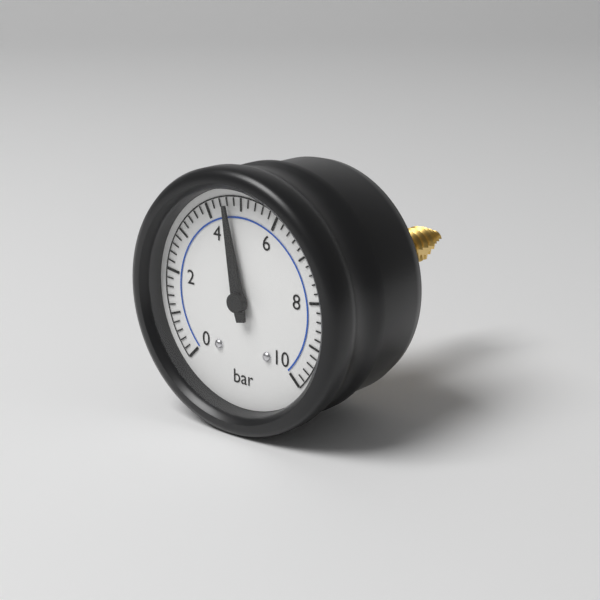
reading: 4.6 bar
